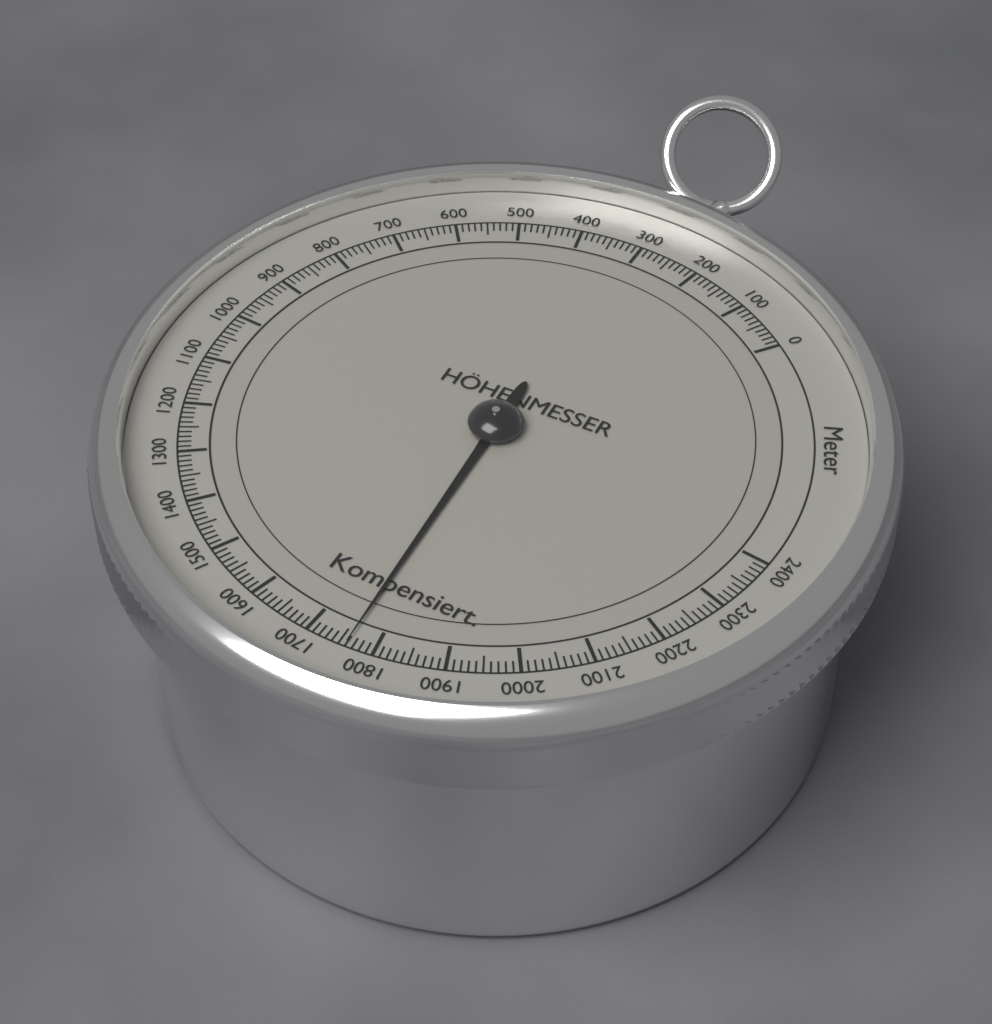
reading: 1760 m
